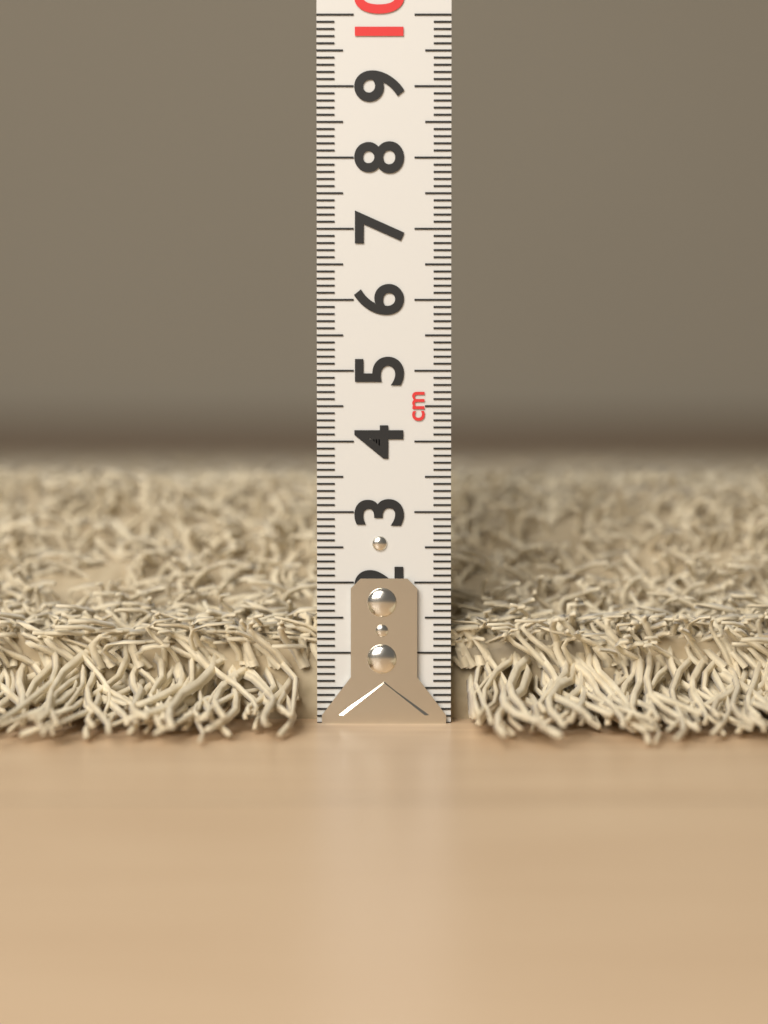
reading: 3.7 cm
